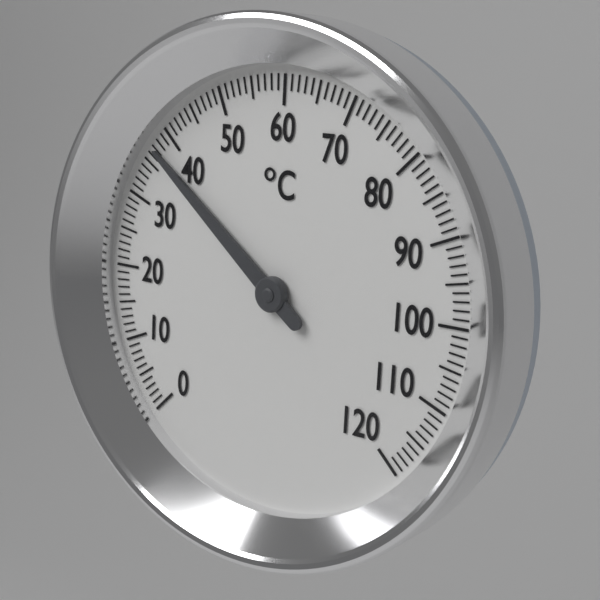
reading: 37 °C
